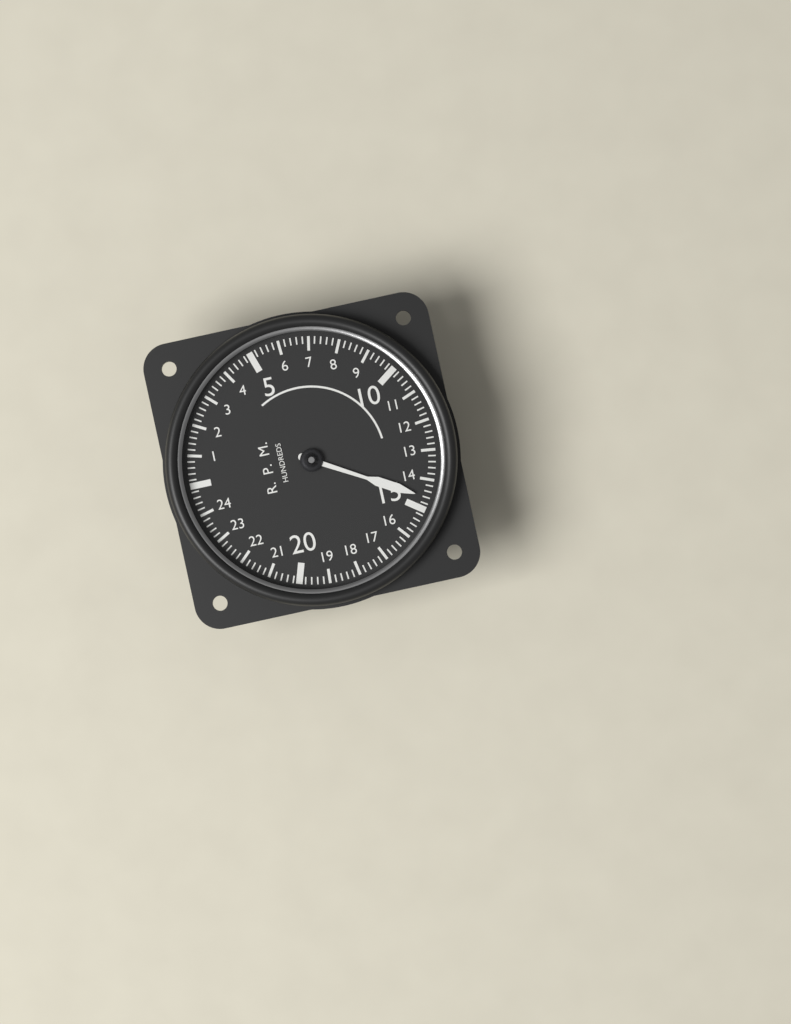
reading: 14.6 RPM x100
